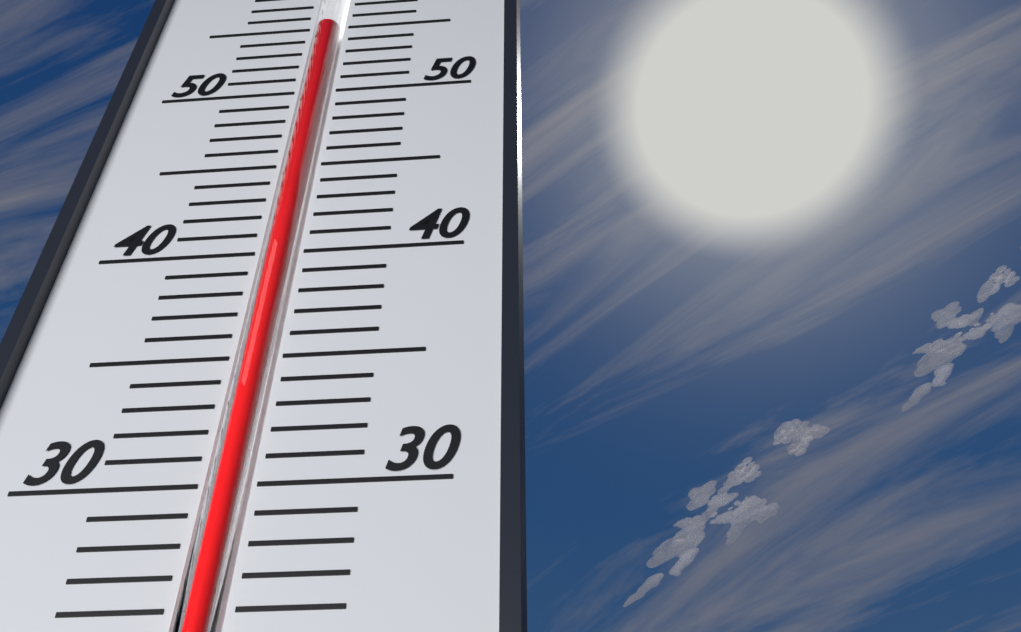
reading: 55 (no unit)
